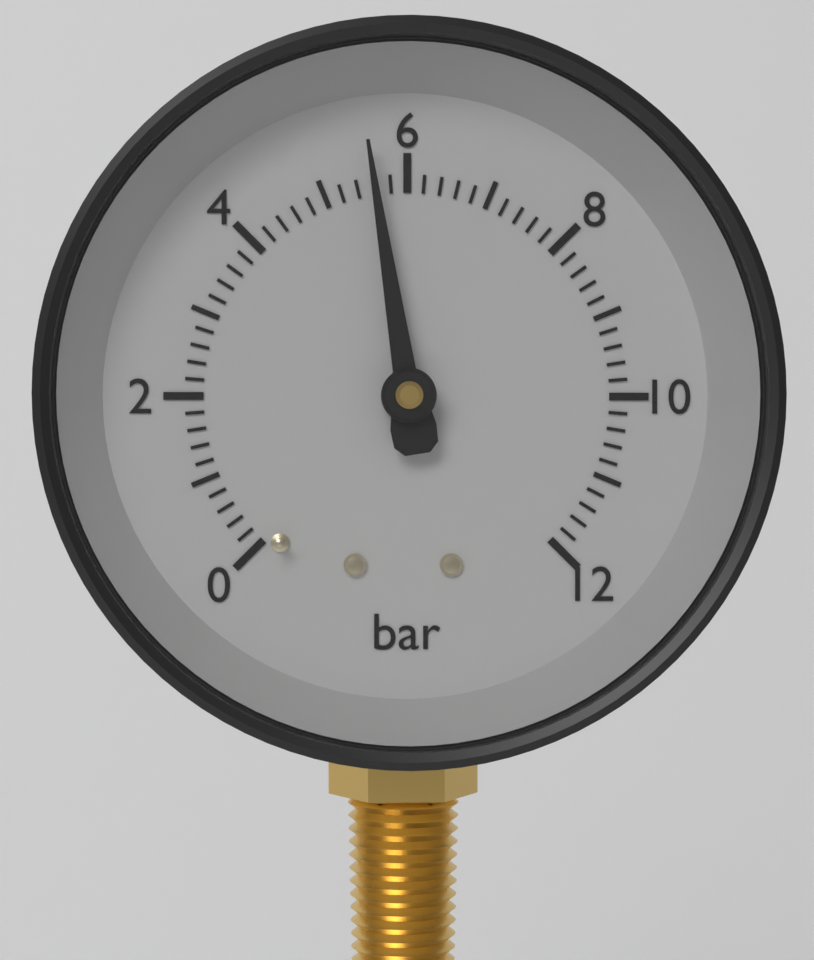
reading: 5.6 bar
